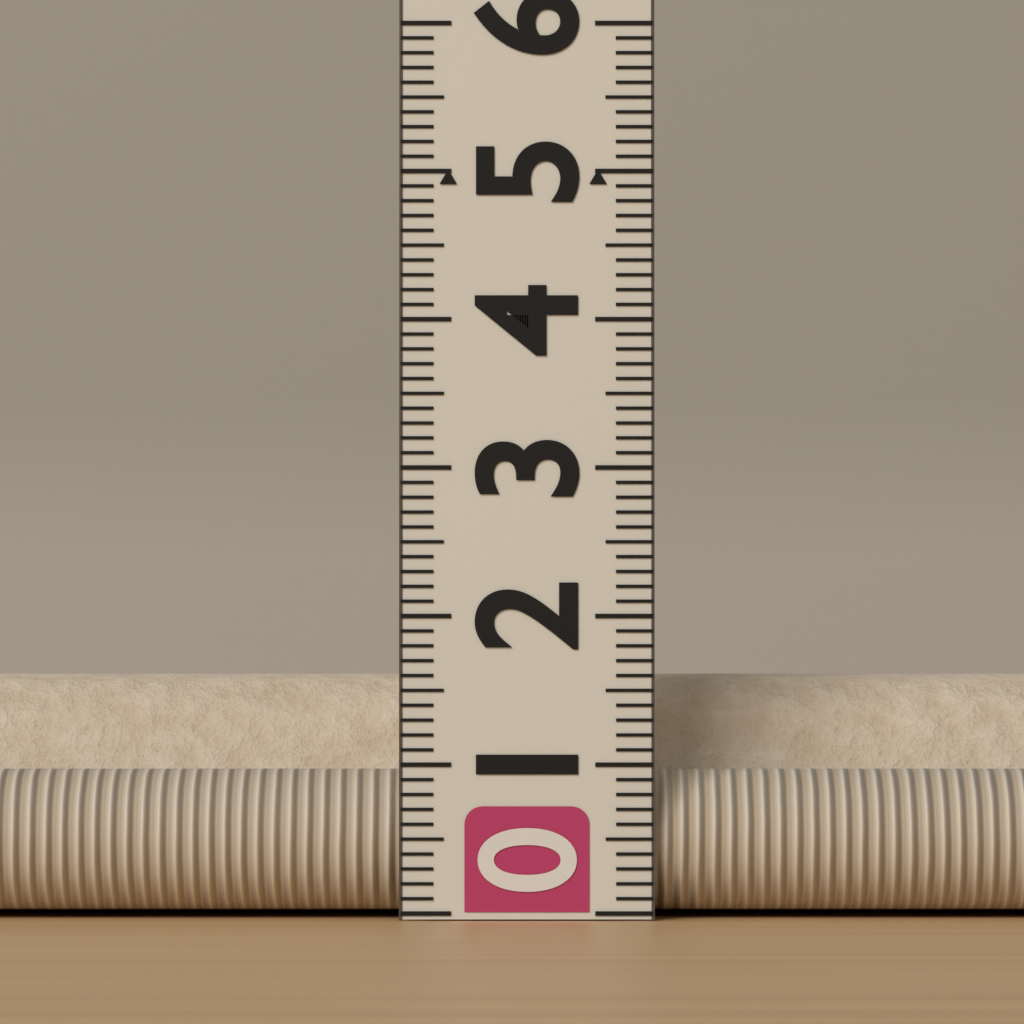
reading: 1.6 (no unit)
